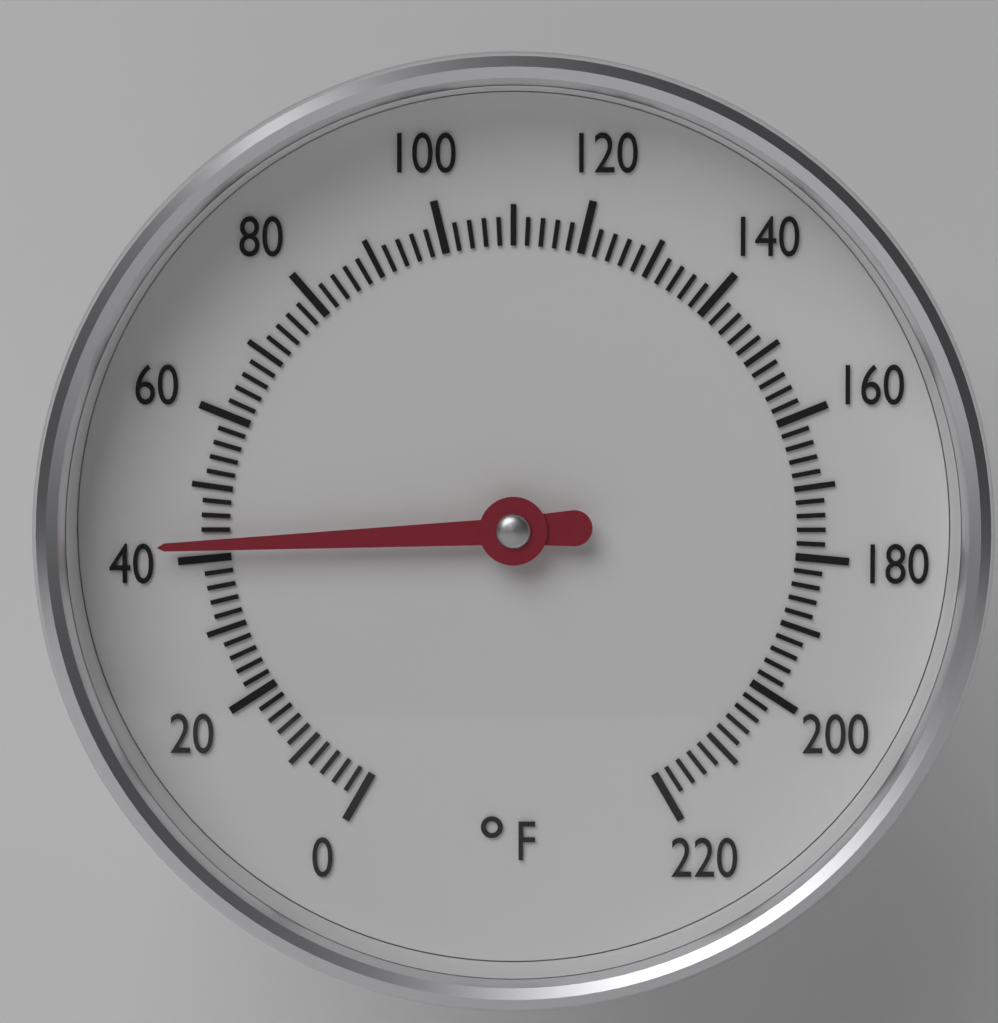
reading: 42 °F
